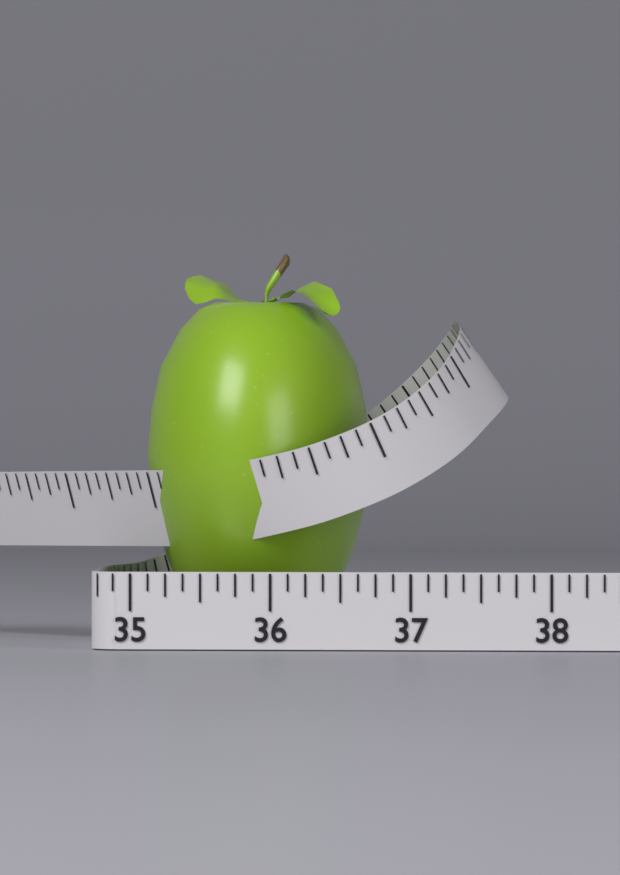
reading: 36.625 (no unit)
